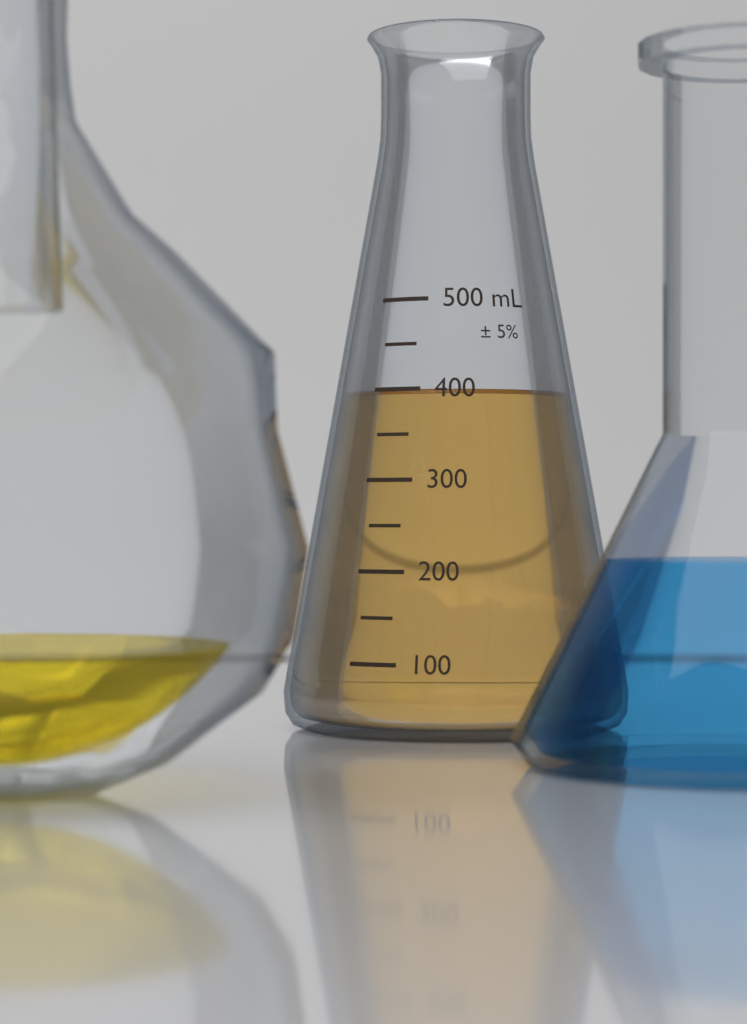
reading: 400 mL
